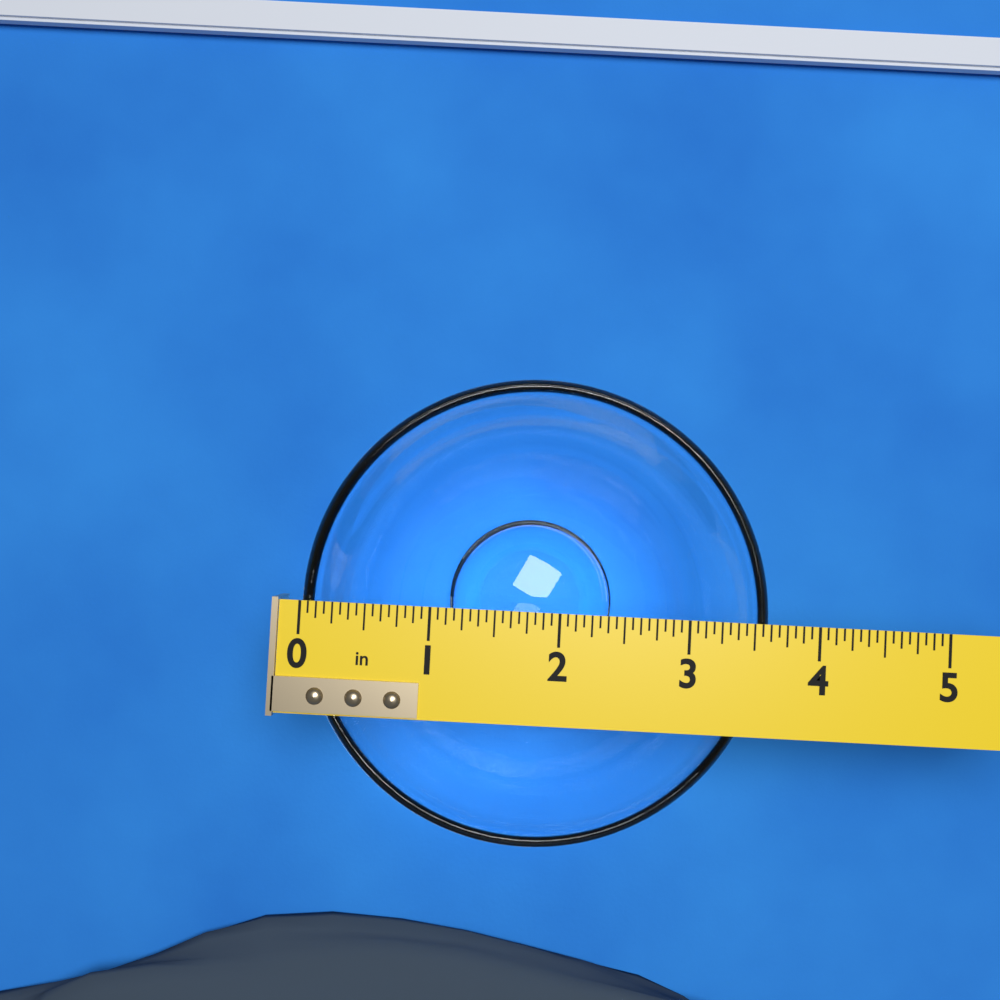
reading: 3.6250 in
